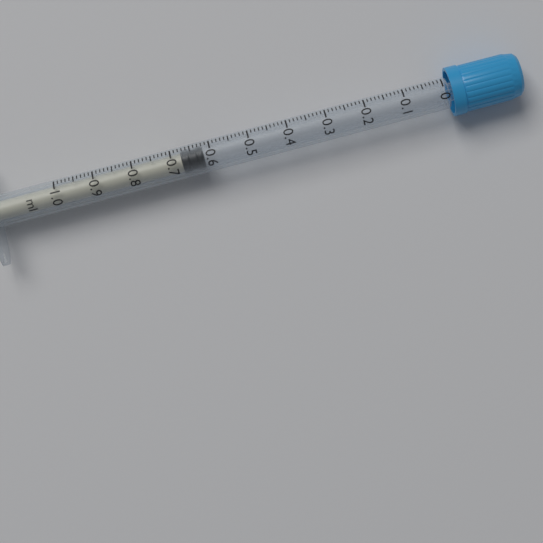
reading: 0.62 ml
